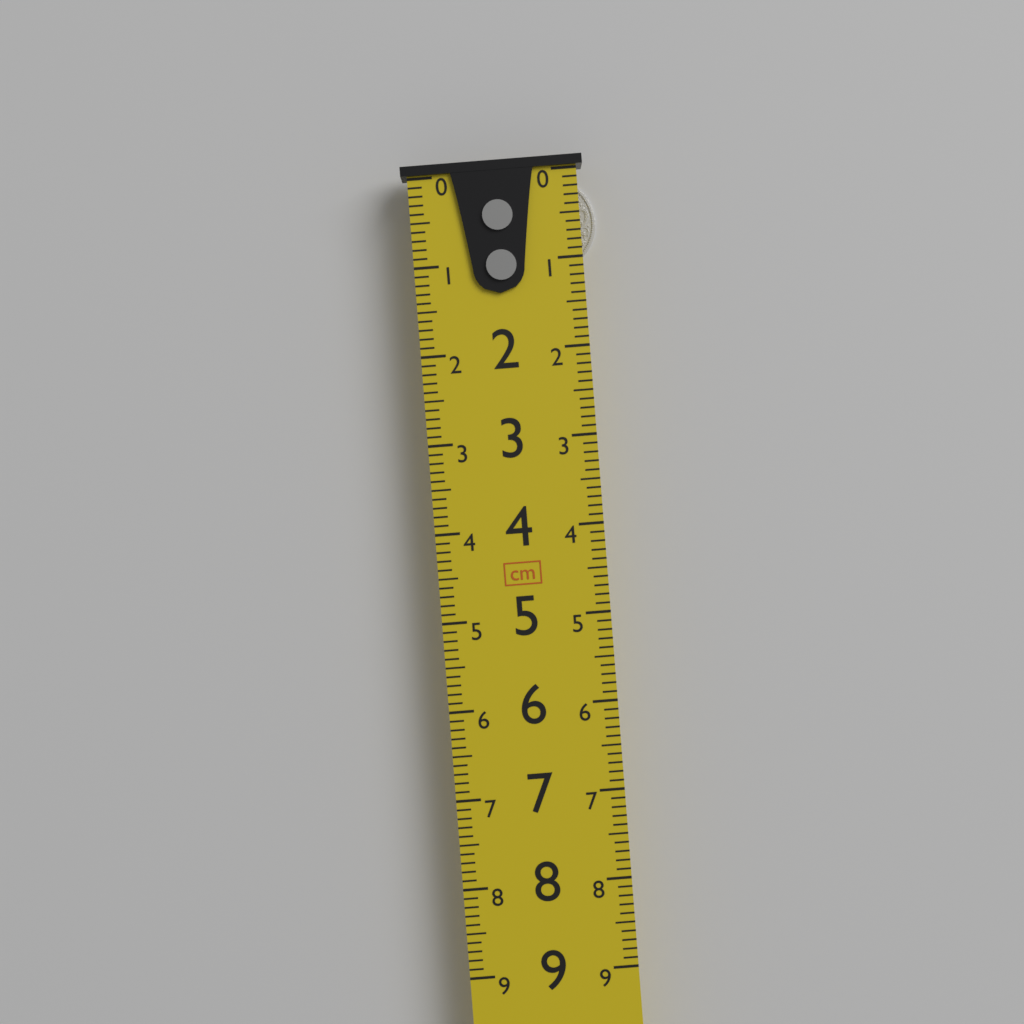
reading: 1.1 cm
